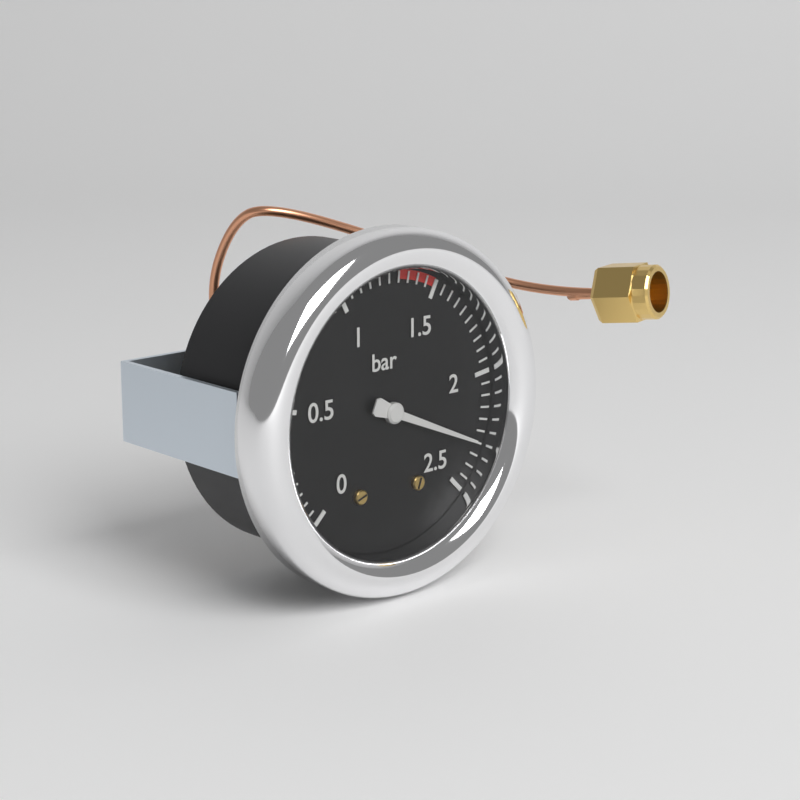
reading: 2.30 bar
